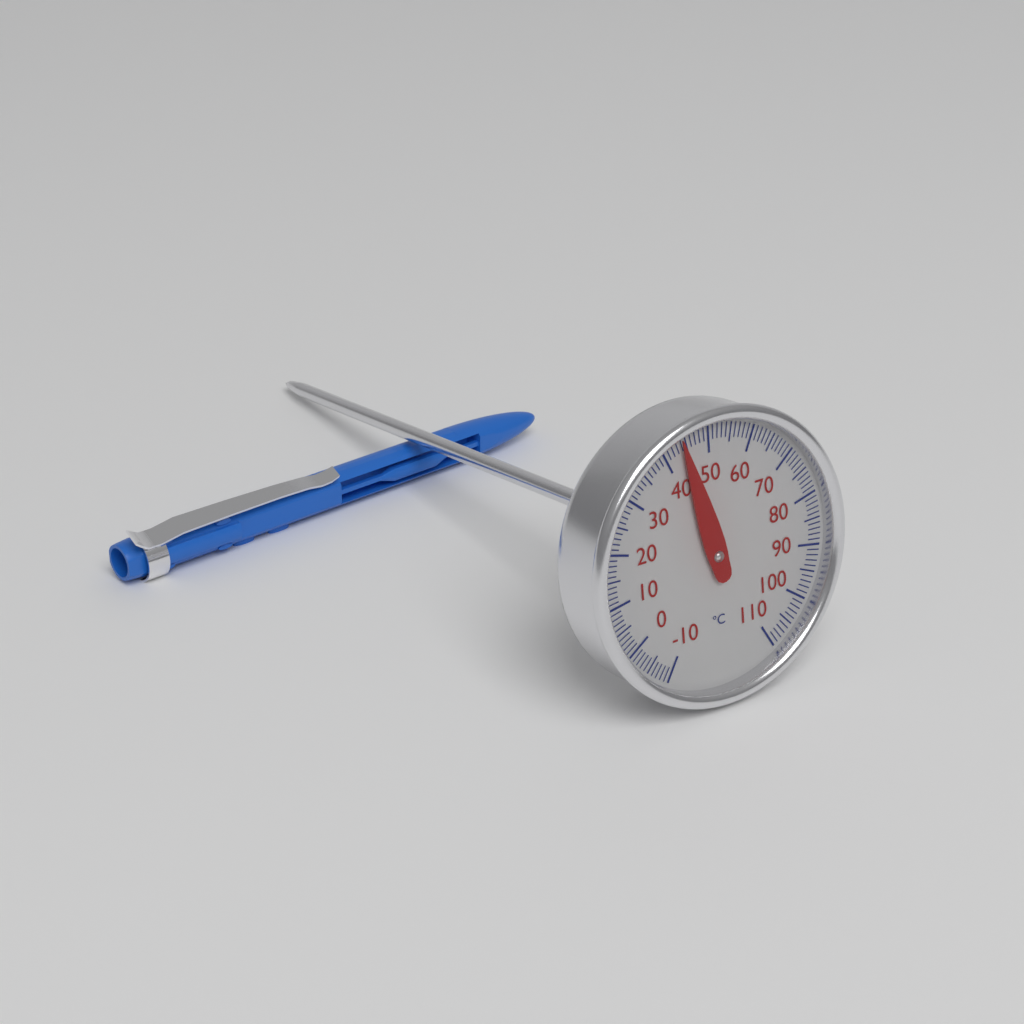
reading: 44 °C
